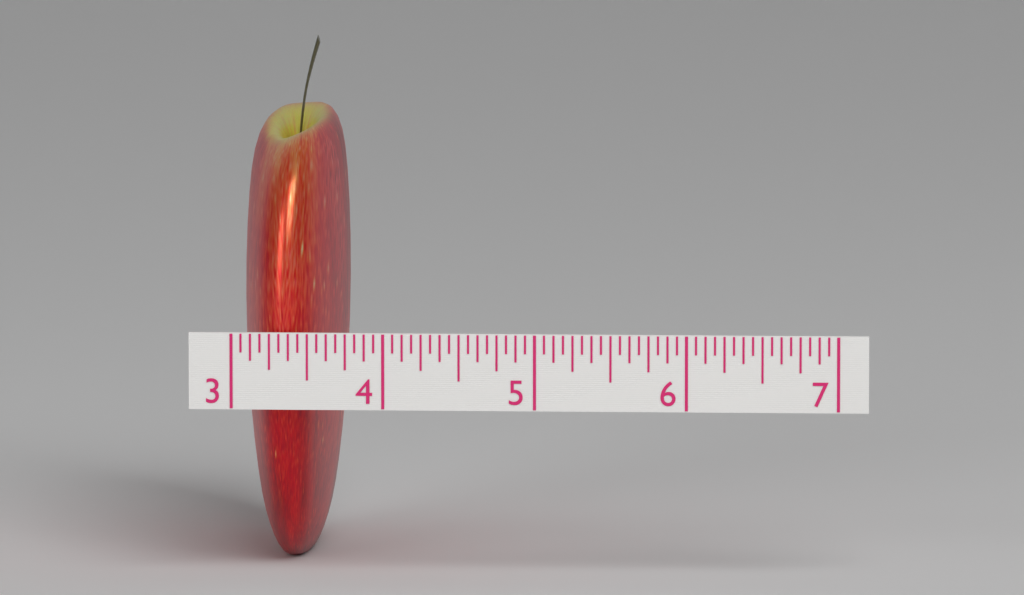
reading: 3.6875 (no unit)
